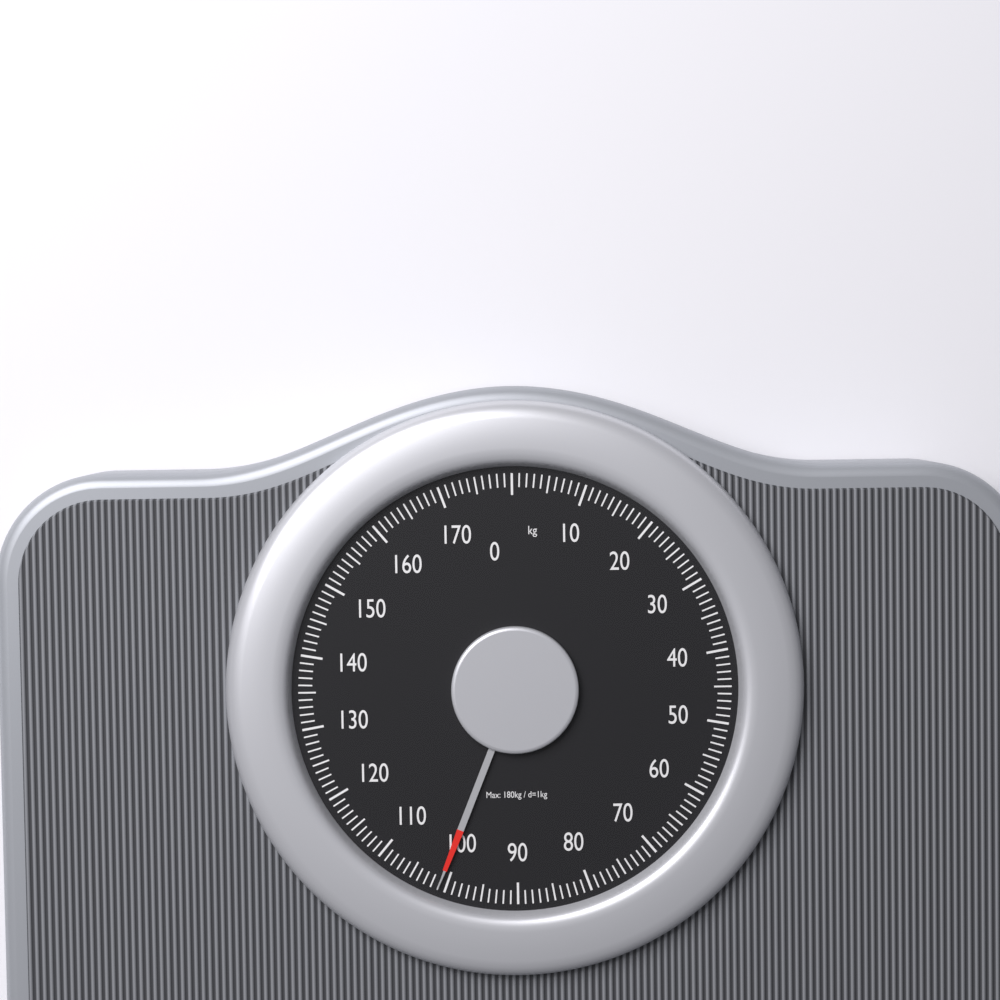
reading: 101 kg
